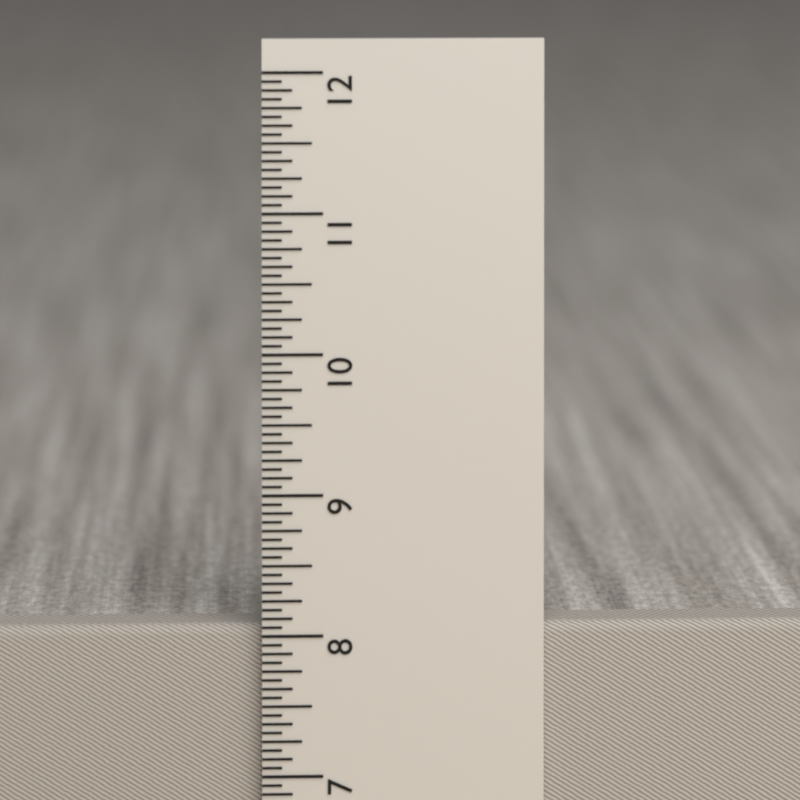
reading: 8.0625 in
